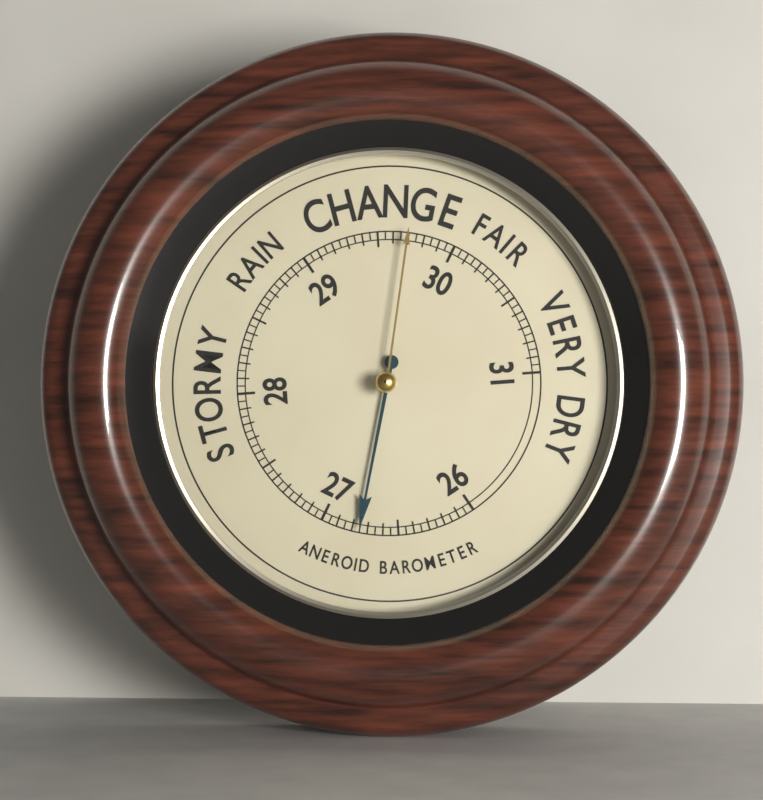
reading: 26.75 (no unit)
